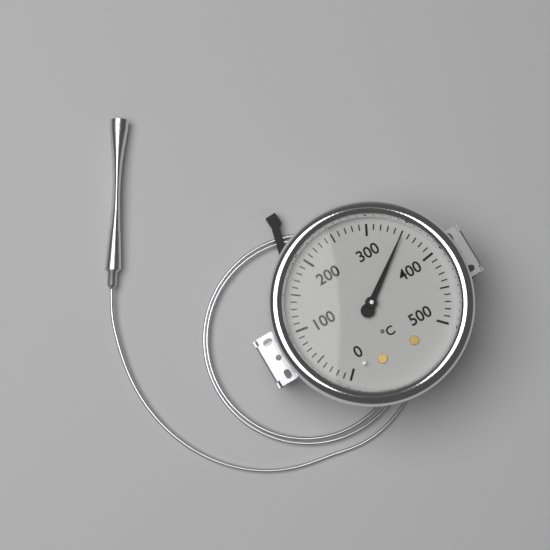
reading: 350 °C
